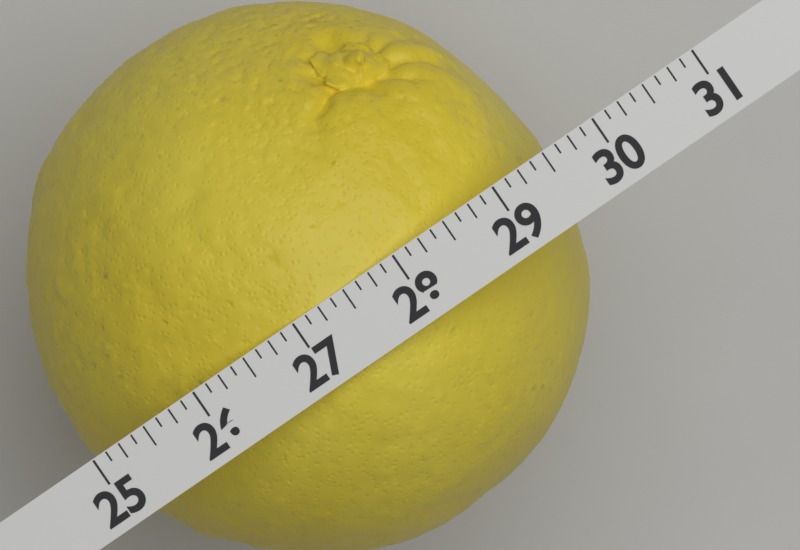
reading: 29.500 (no unit)
